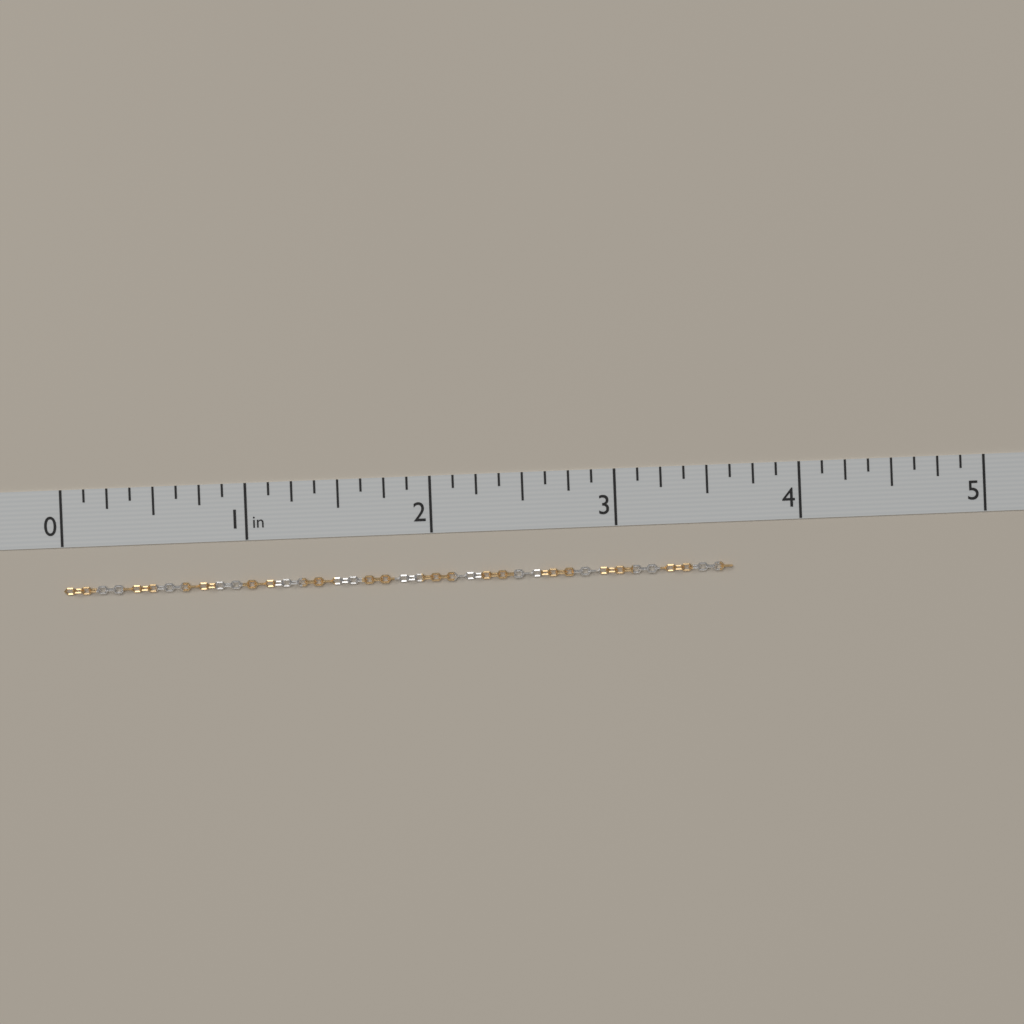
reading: 3.625 in
